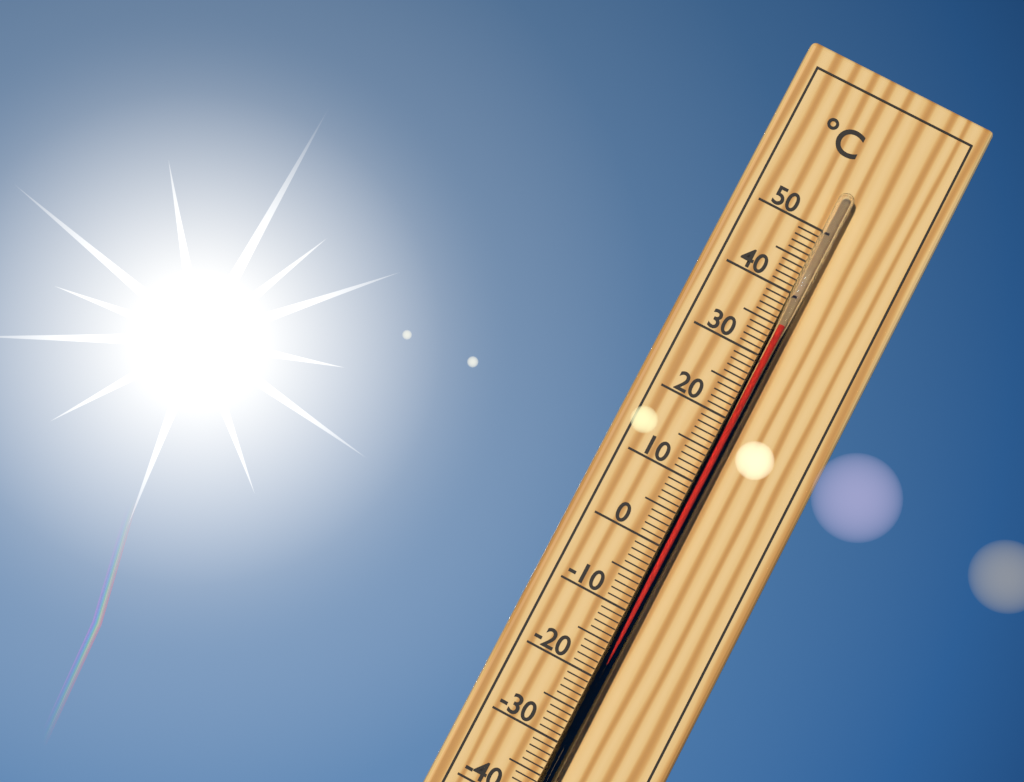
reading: 35 °C
